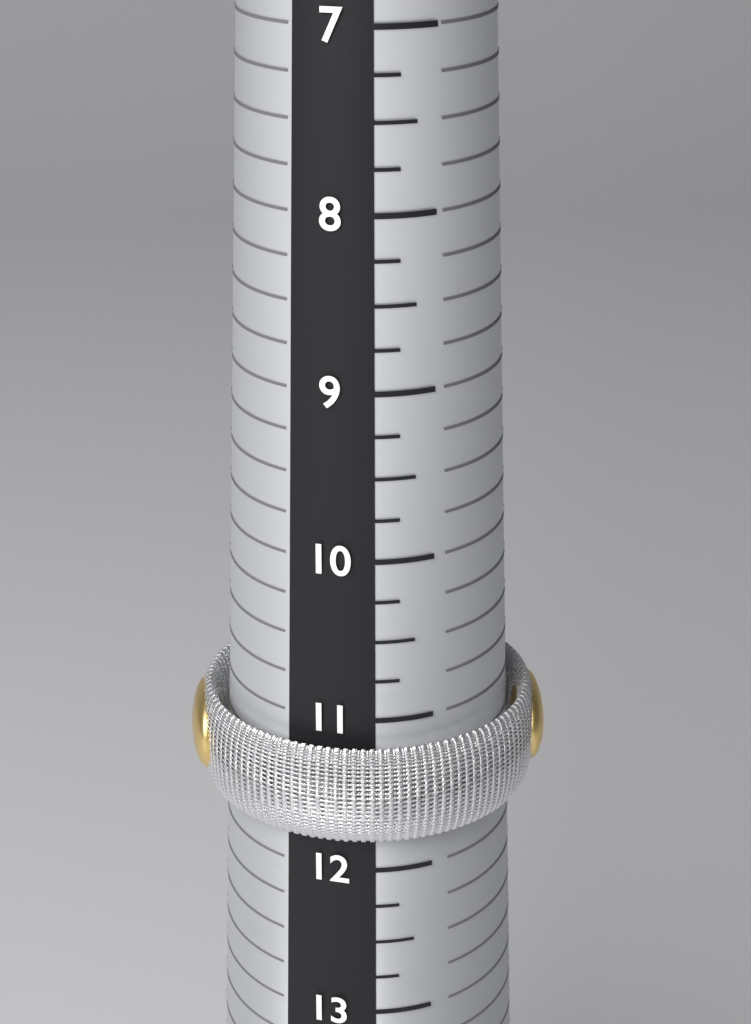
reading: 11.75 (no unit)
